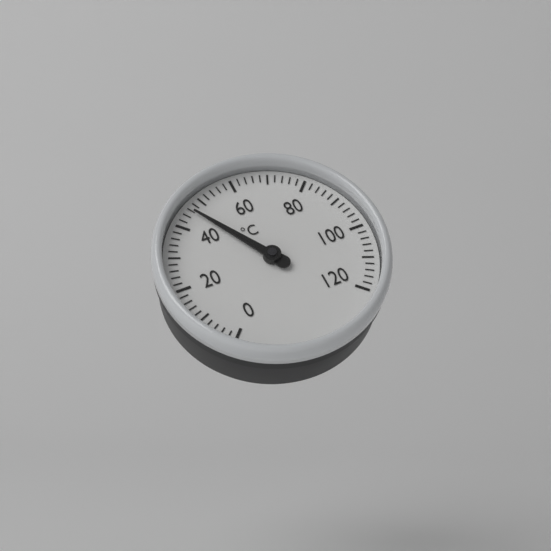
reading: 46 °C
